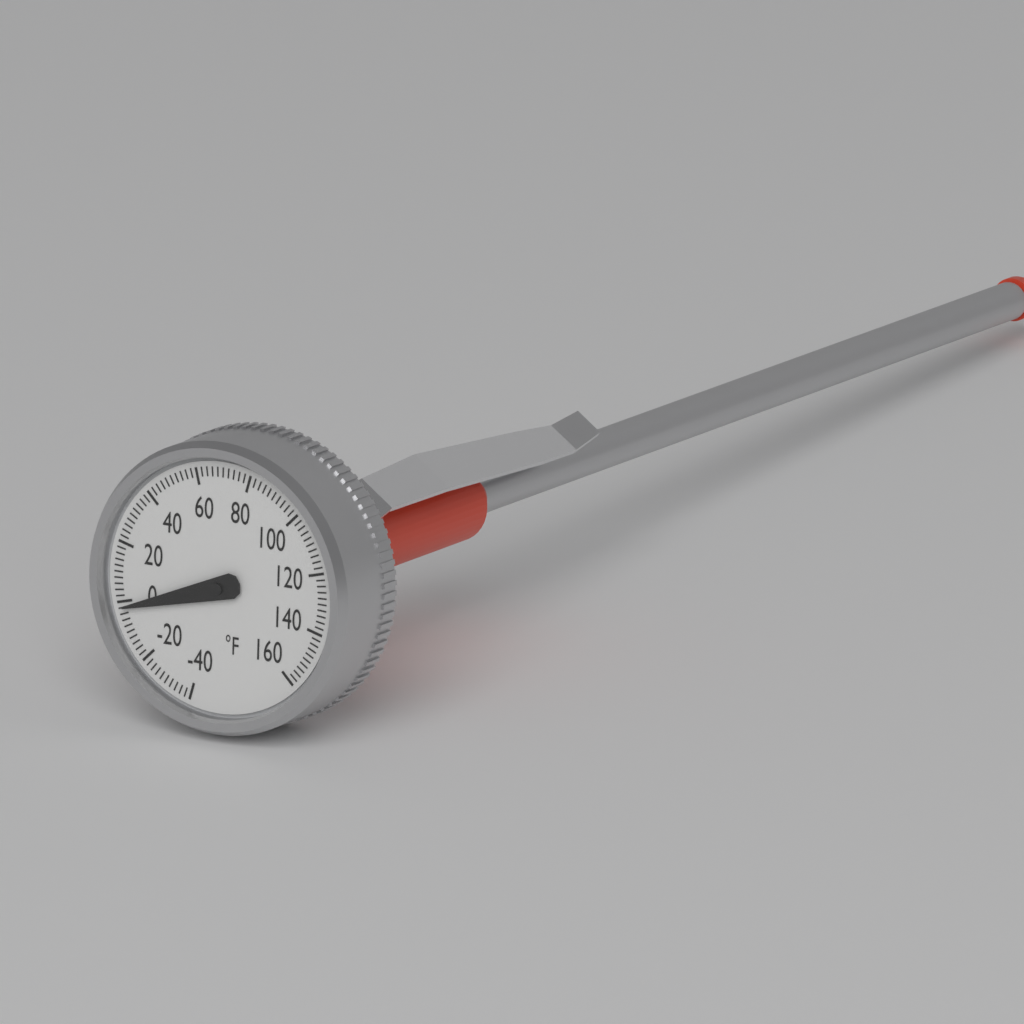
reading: -2 °F
